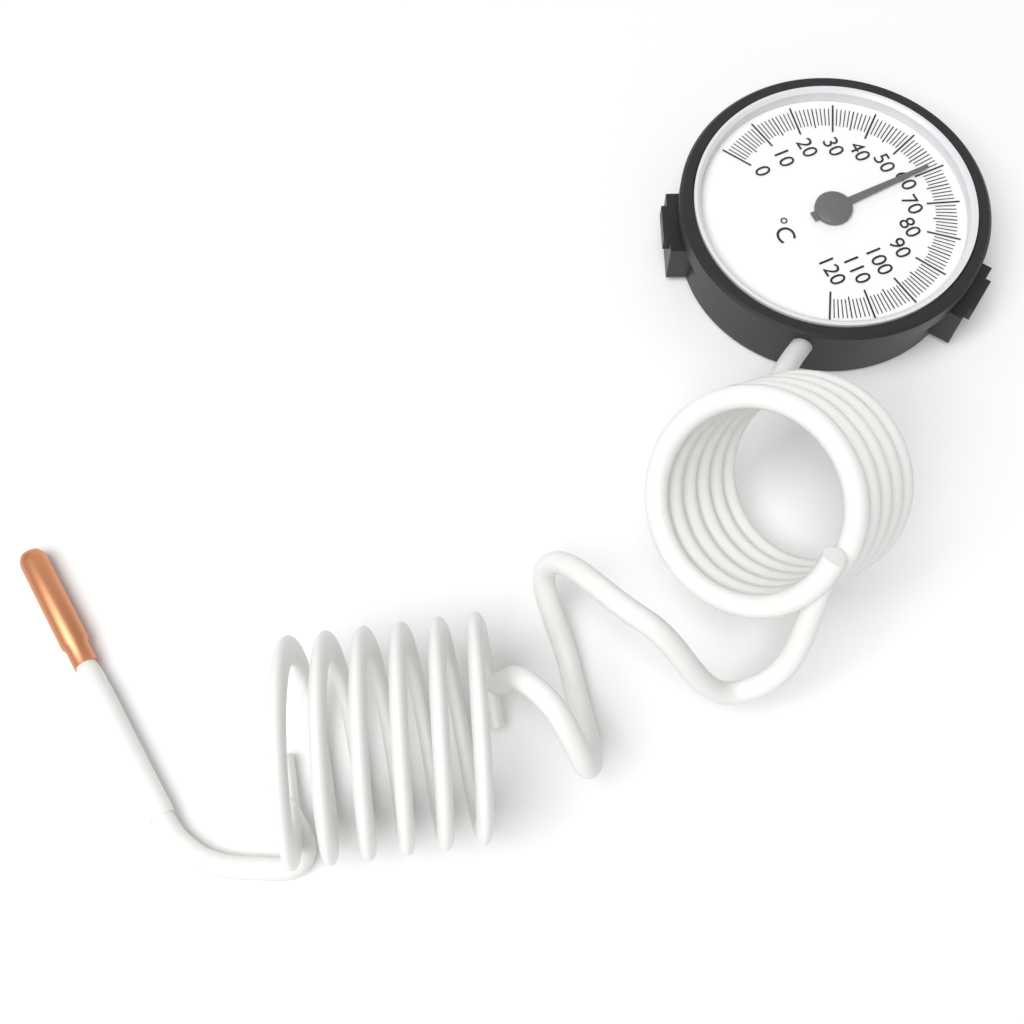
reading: 59 °C
